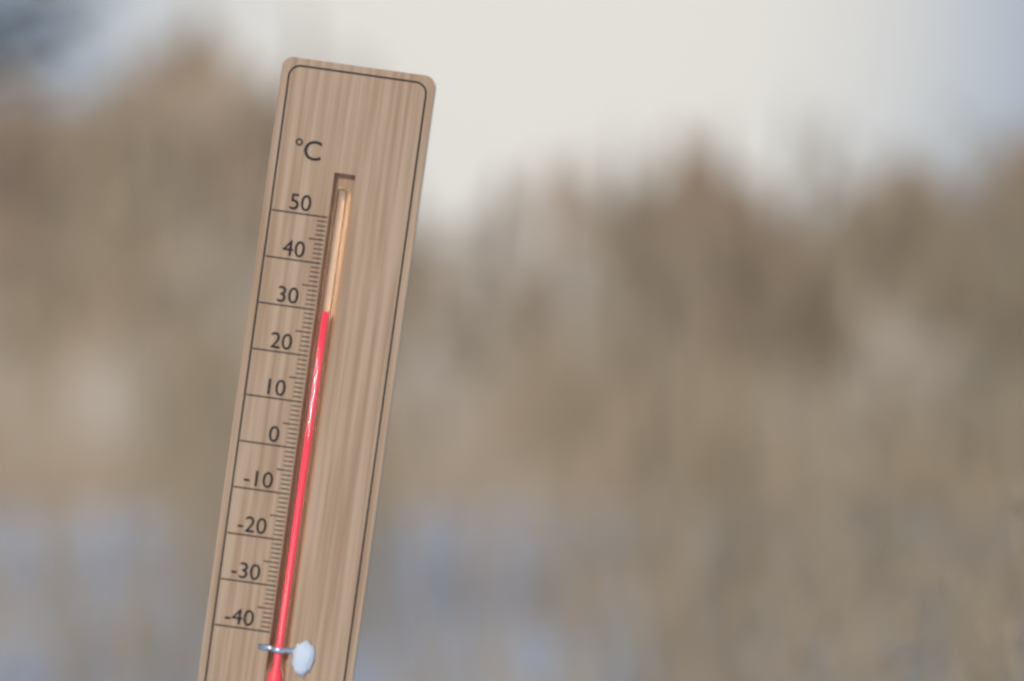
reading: 30 °C
